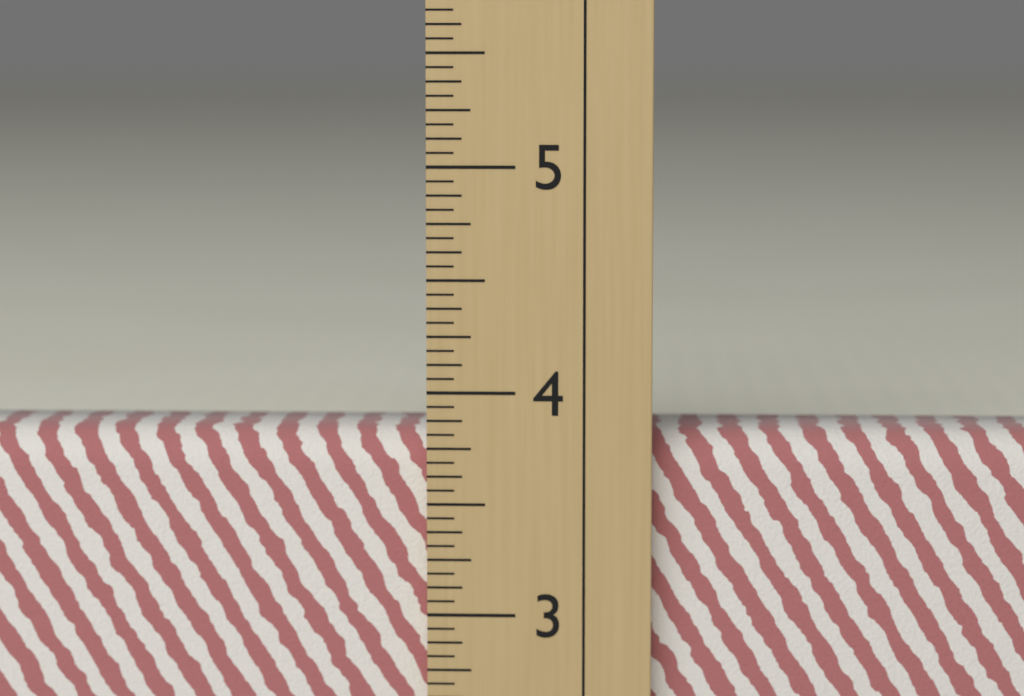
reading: 3.8125 in
